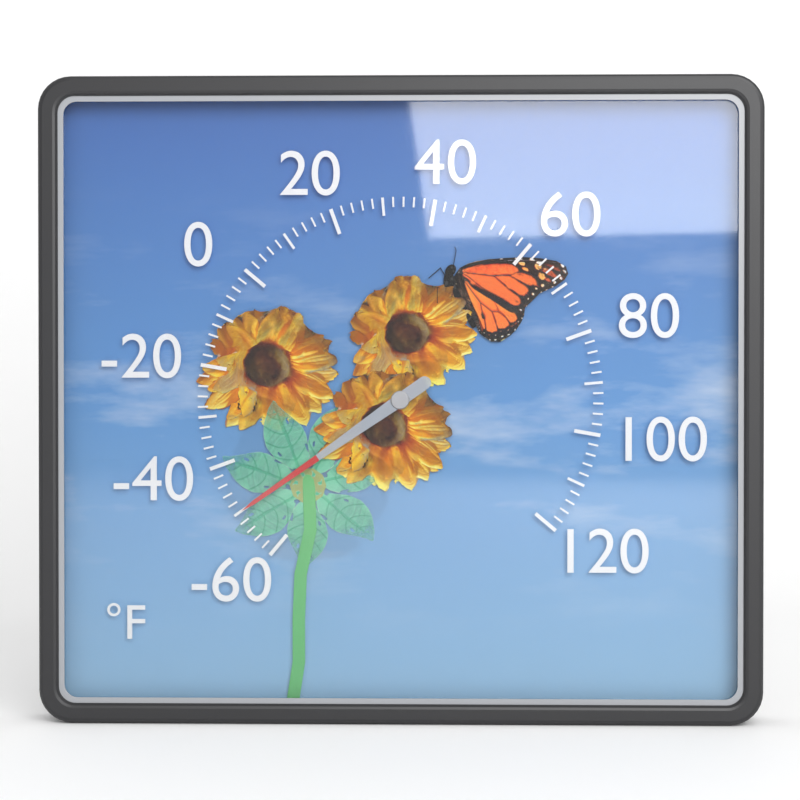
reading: -50 °F
